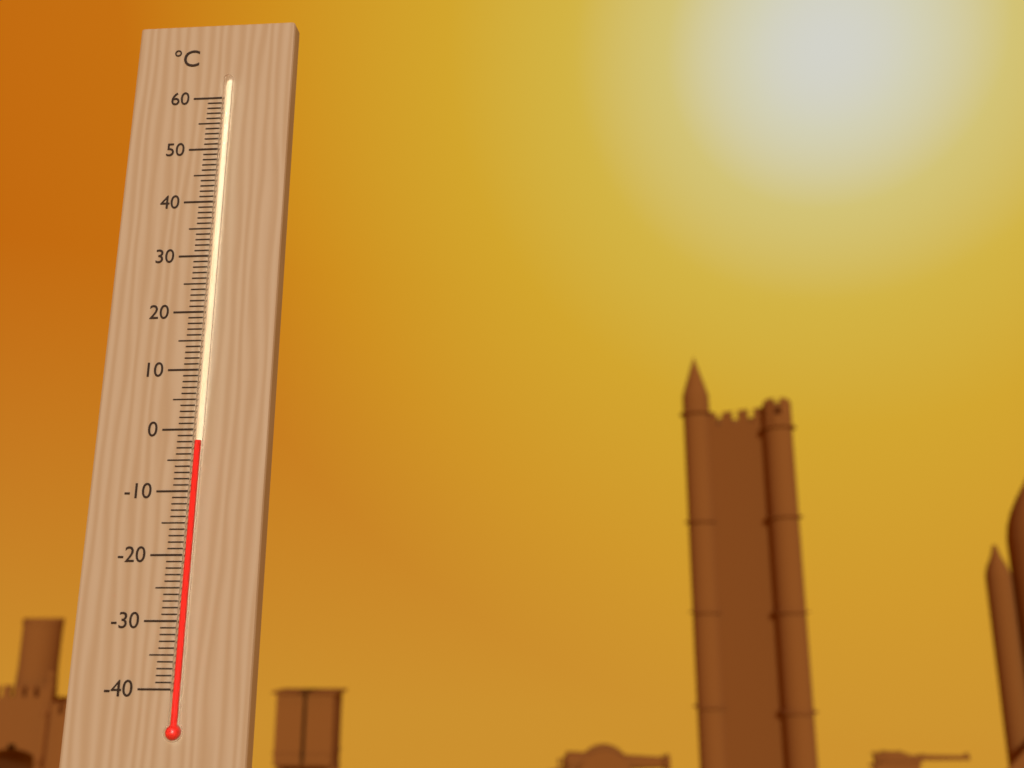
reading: -2 °C
